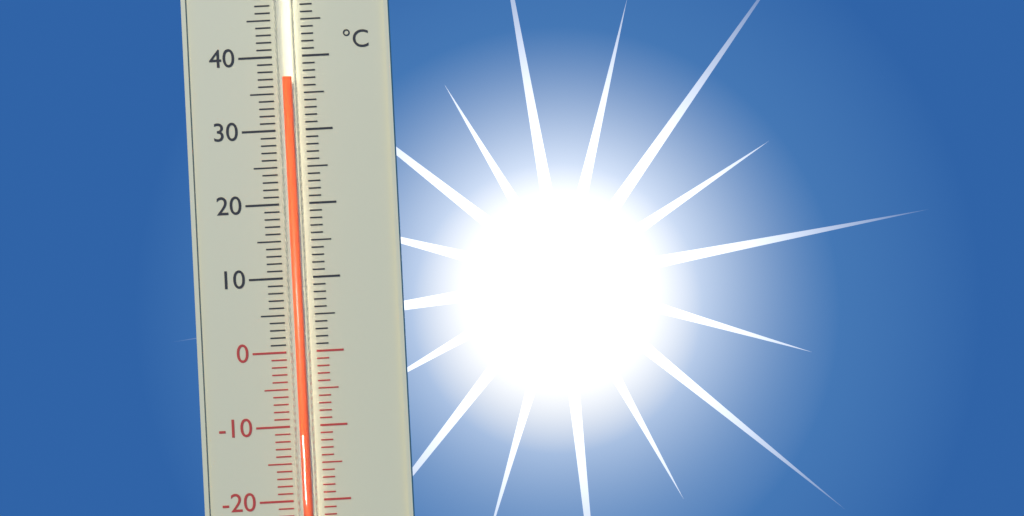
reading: 37 °C
